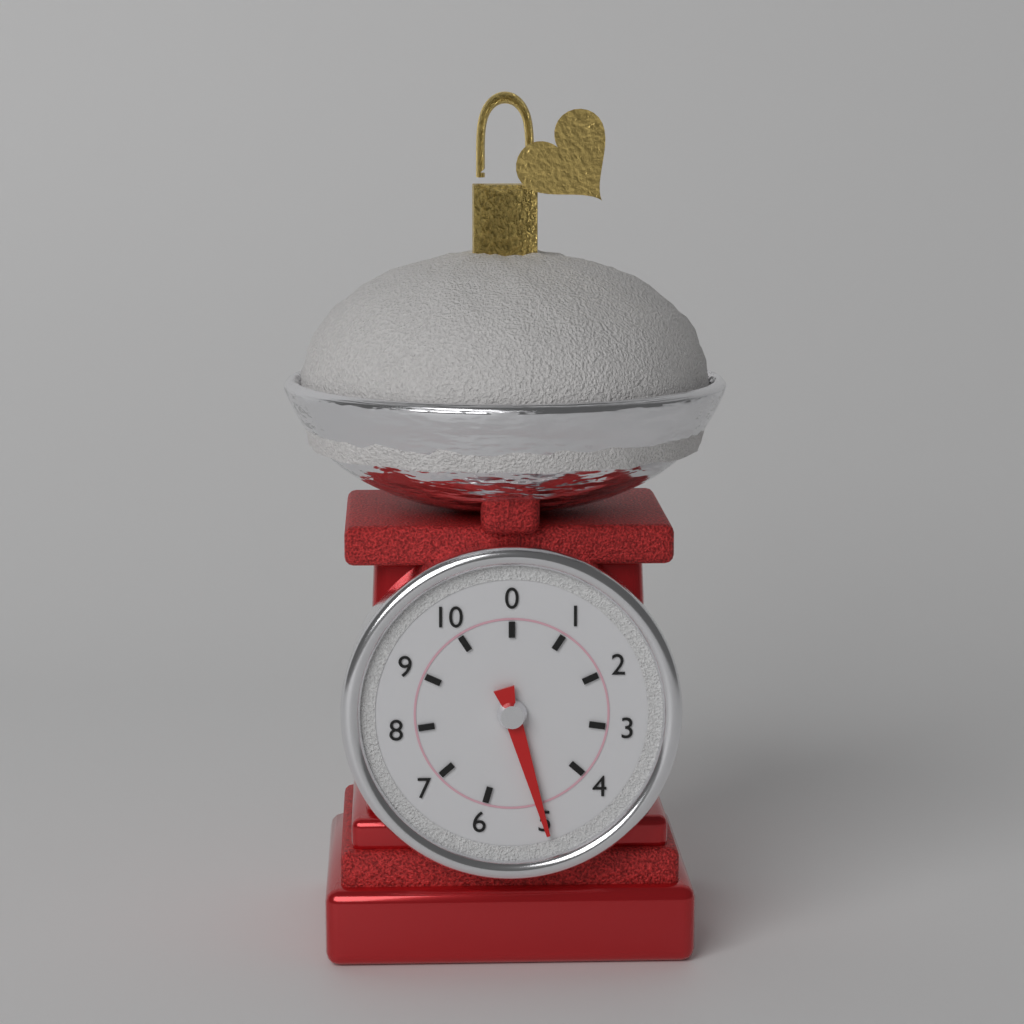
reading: 5 (no unit)
